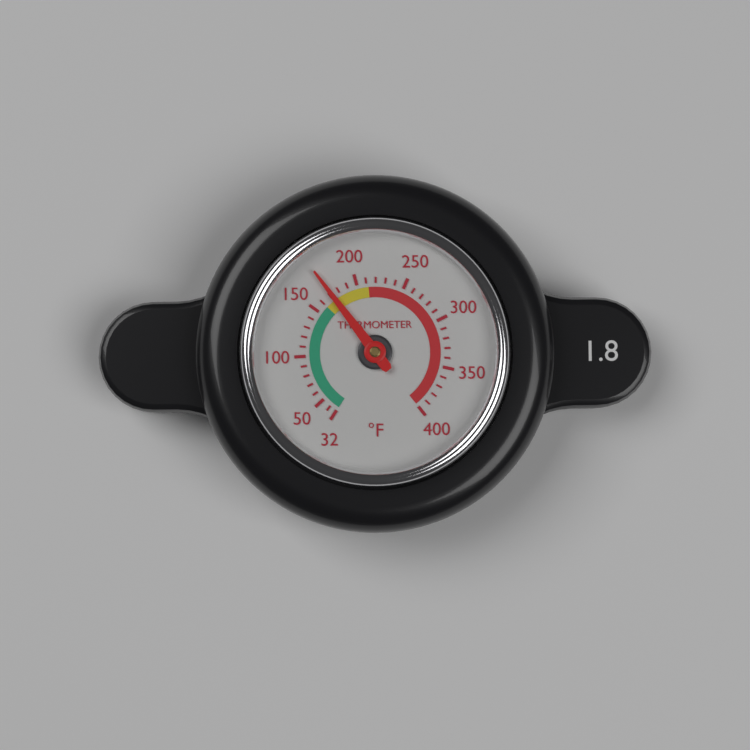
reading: 172 °F
